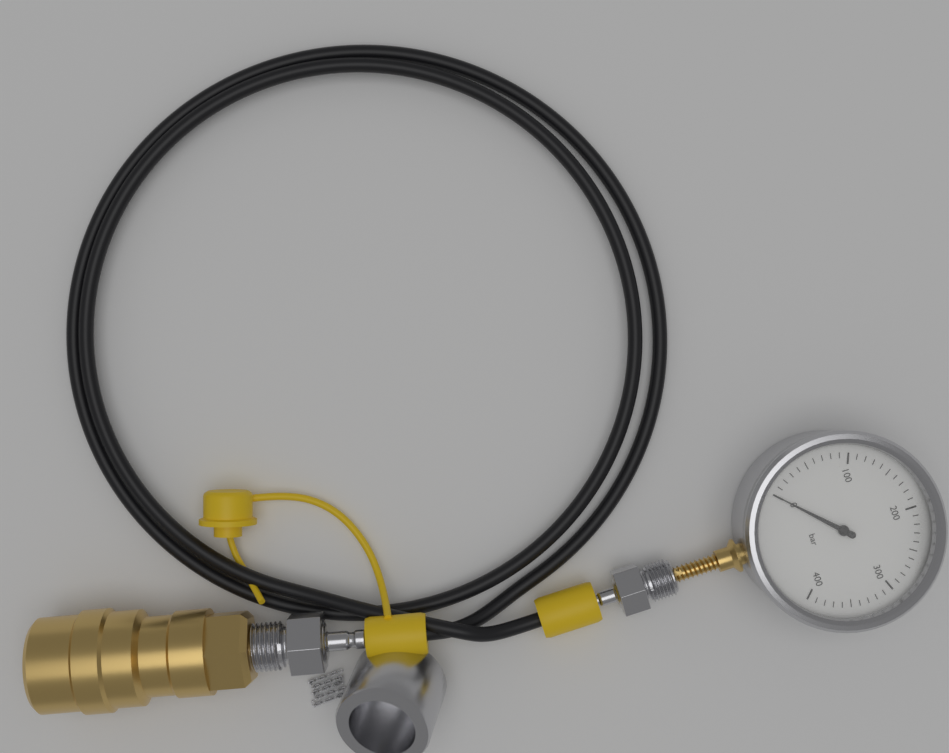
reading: 0 bar
